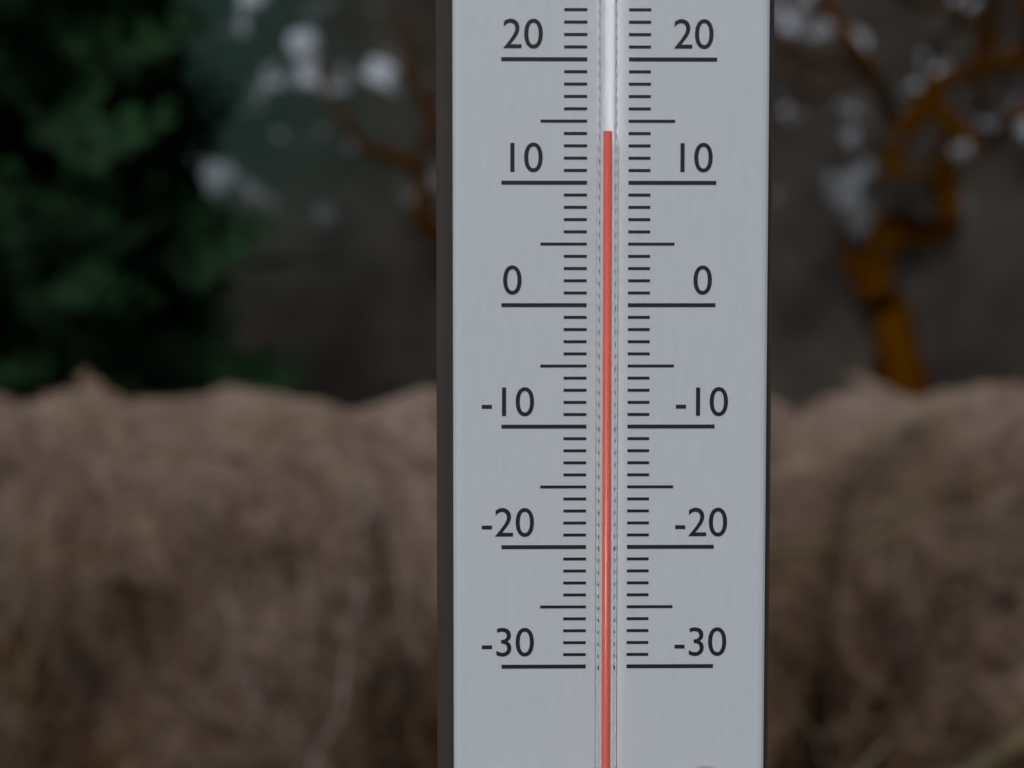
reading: 14 °C
